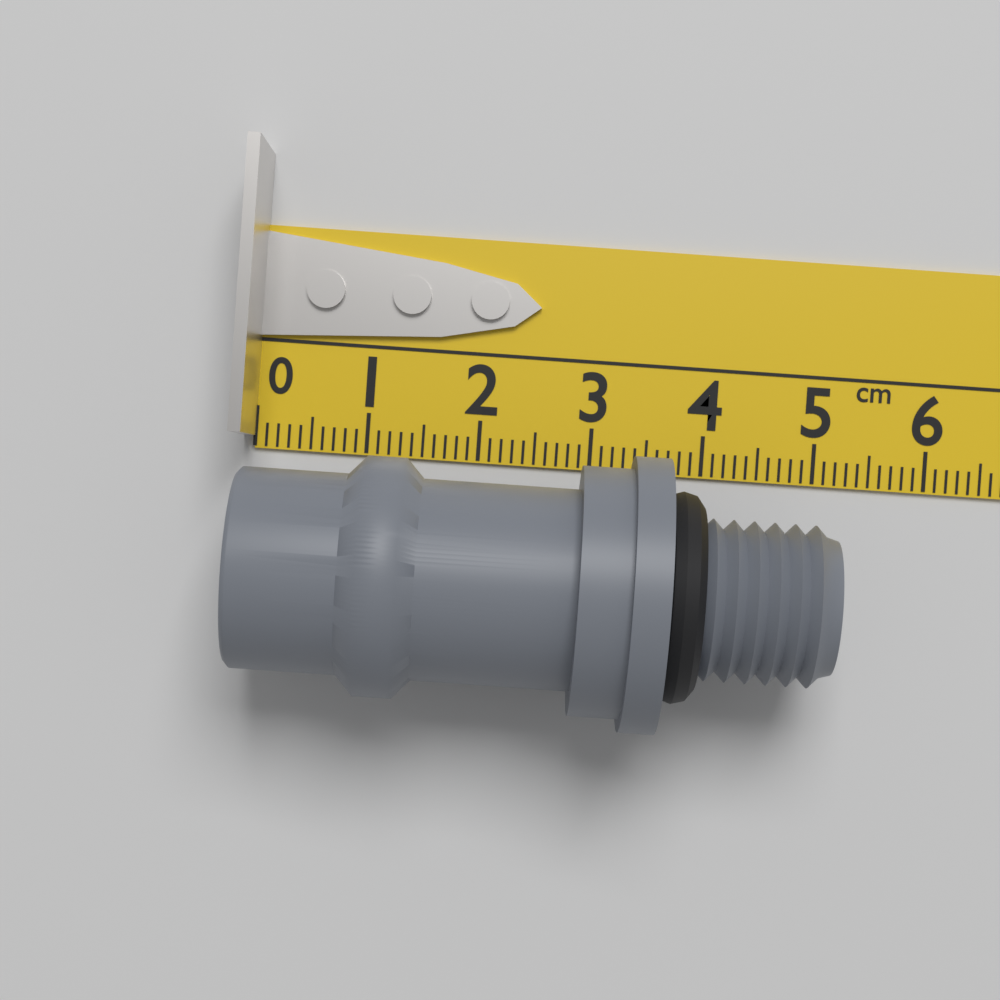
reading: 5.1 cm
